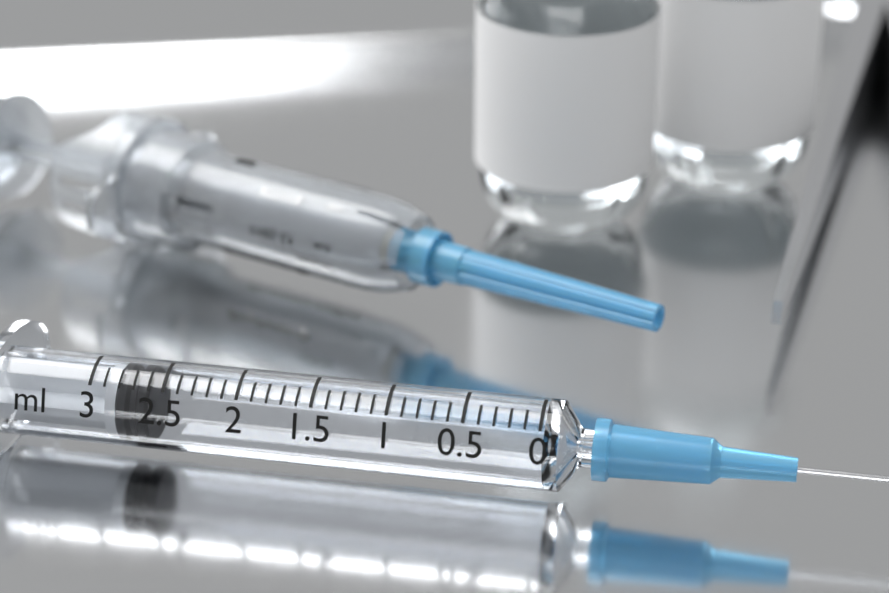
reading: 2.6 ml
